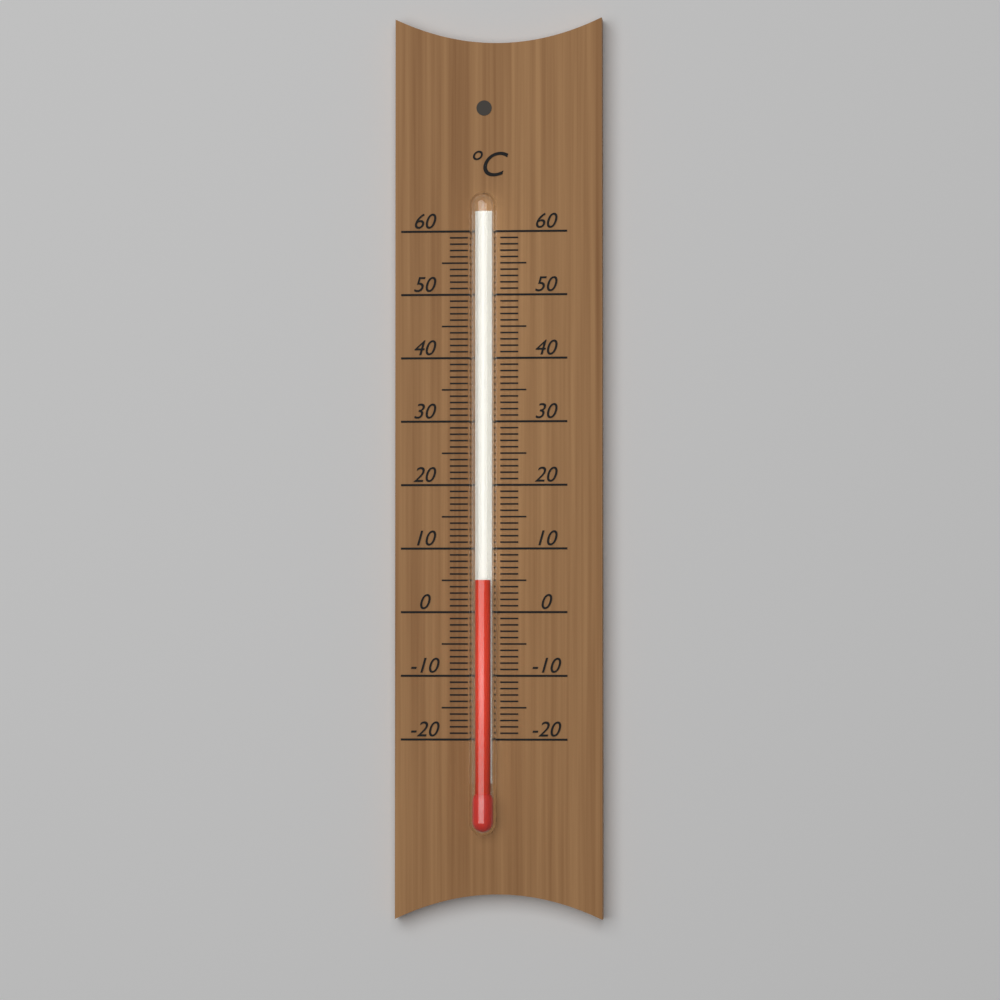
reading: 5 °C
